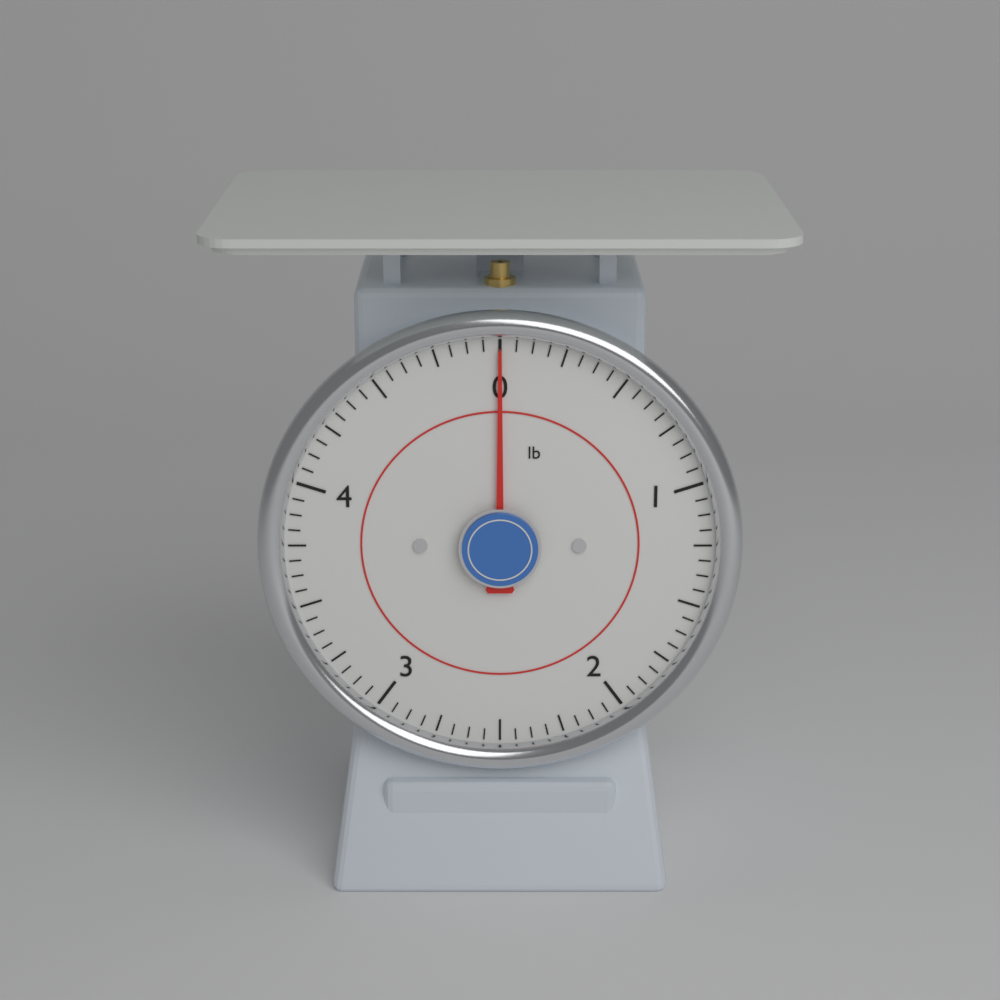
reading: 0.0000 lb
